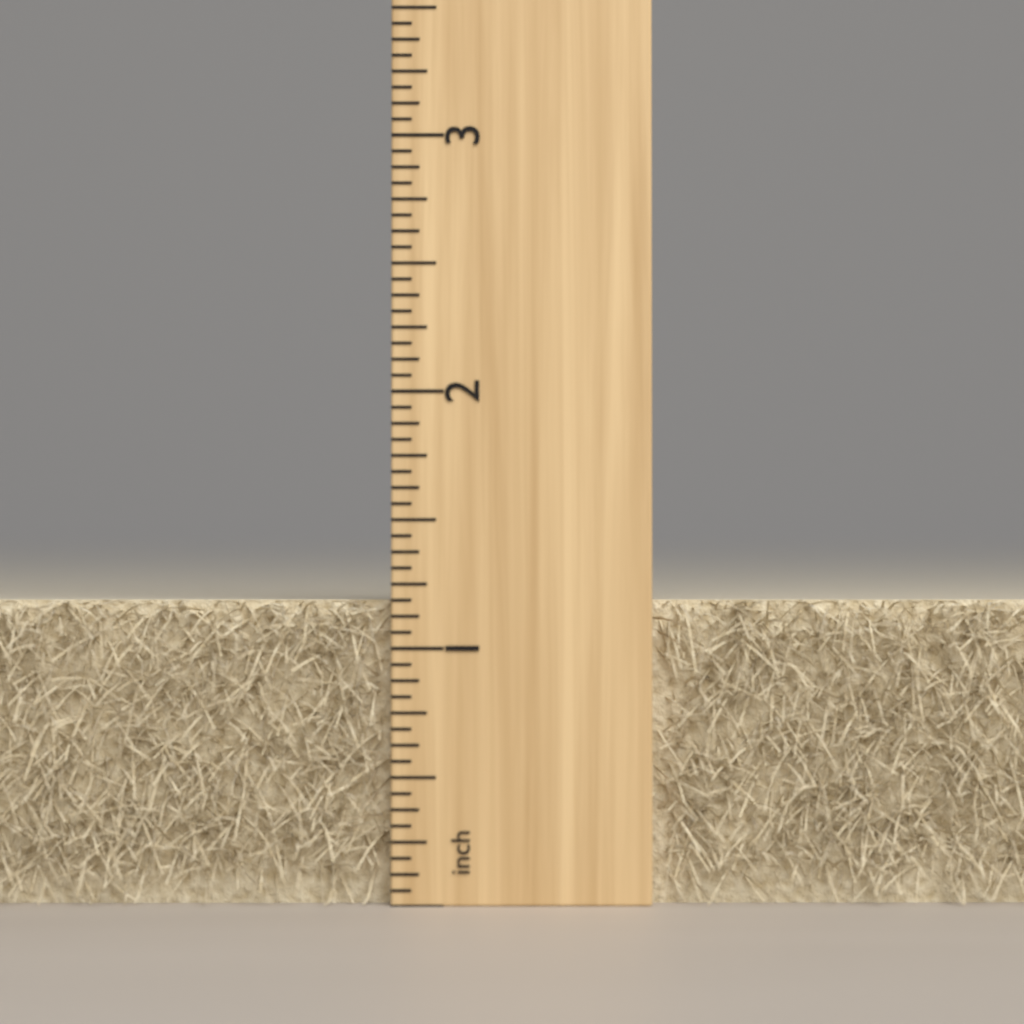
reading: 1.1875 inch
